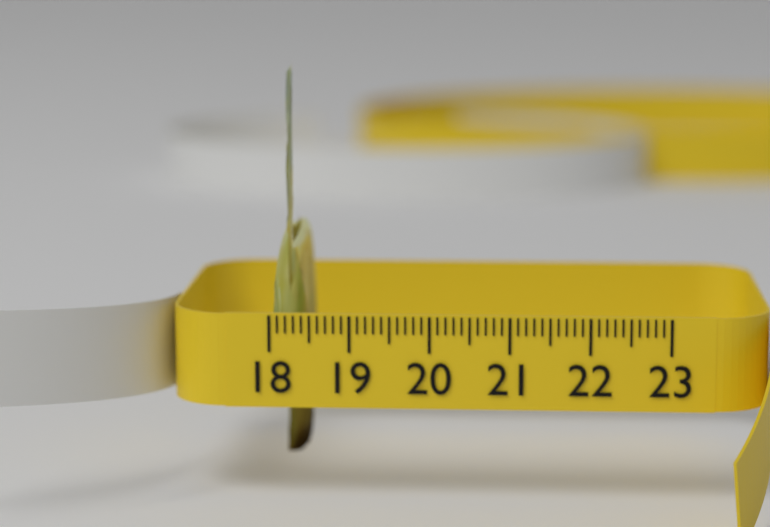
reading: 18.4 (no unit)
